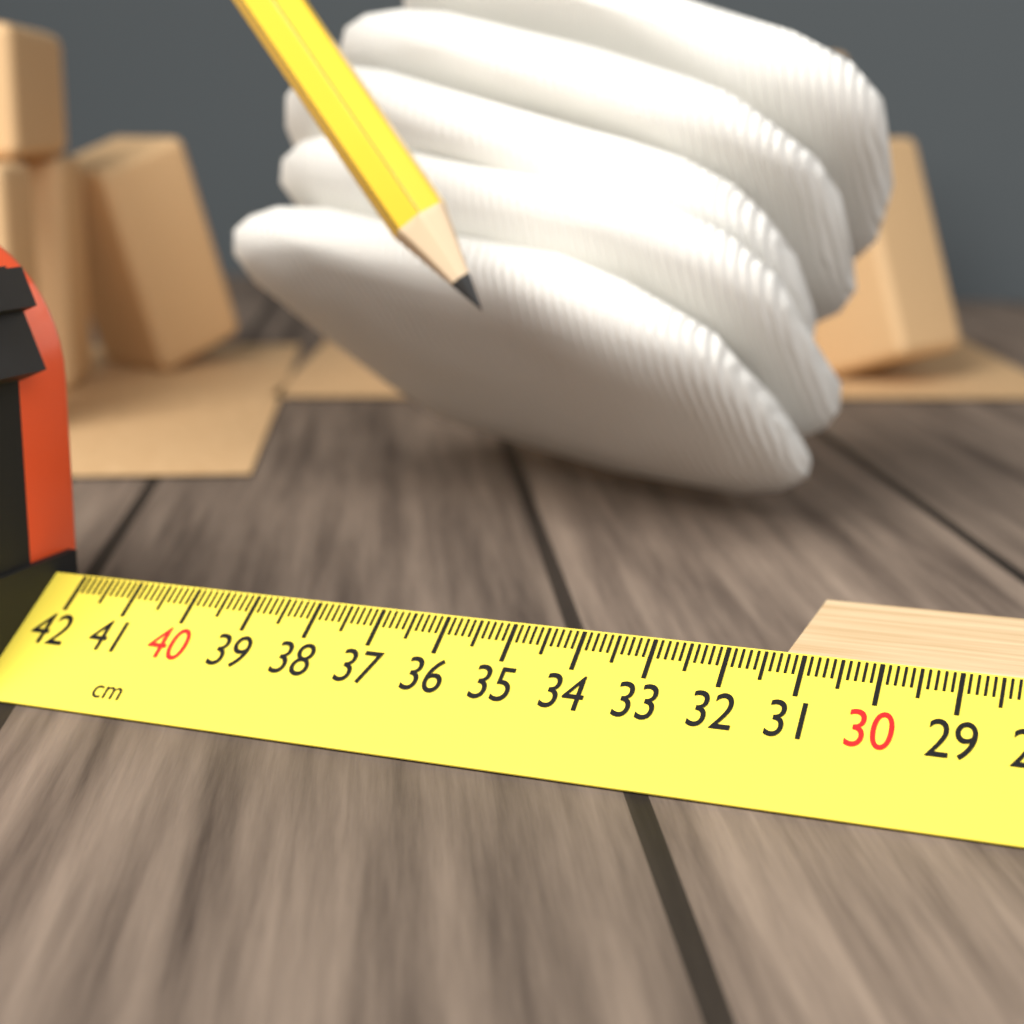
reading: 31.3 cm
